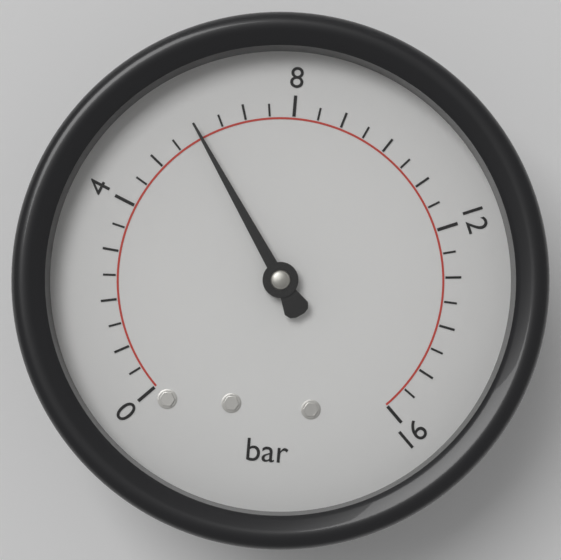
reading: 6.0 bar
